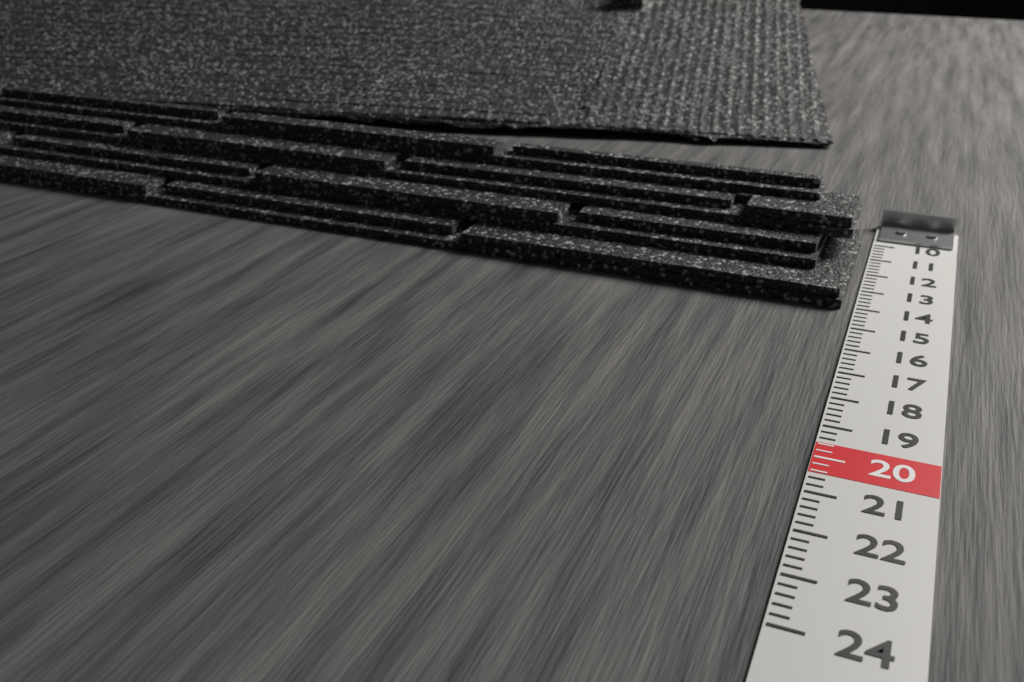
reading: 14.0 (no unit)
